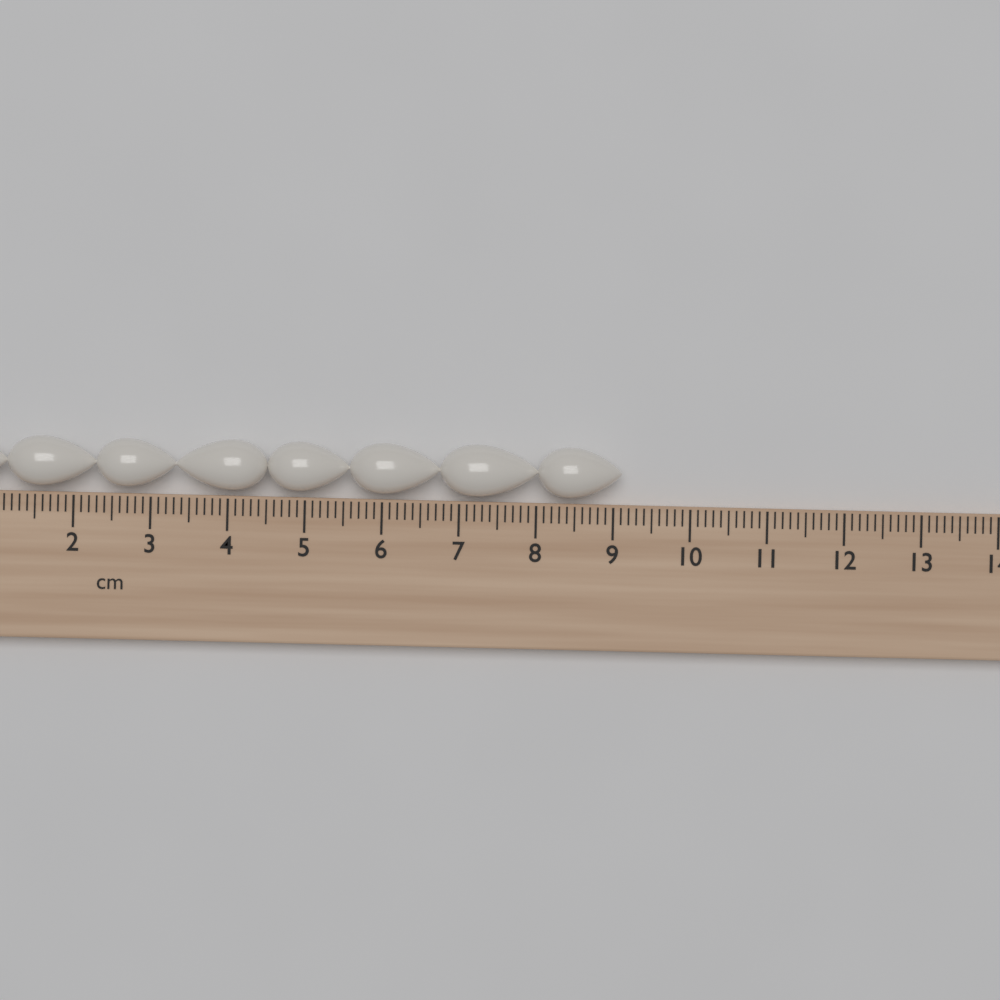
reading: 9.1 cm
